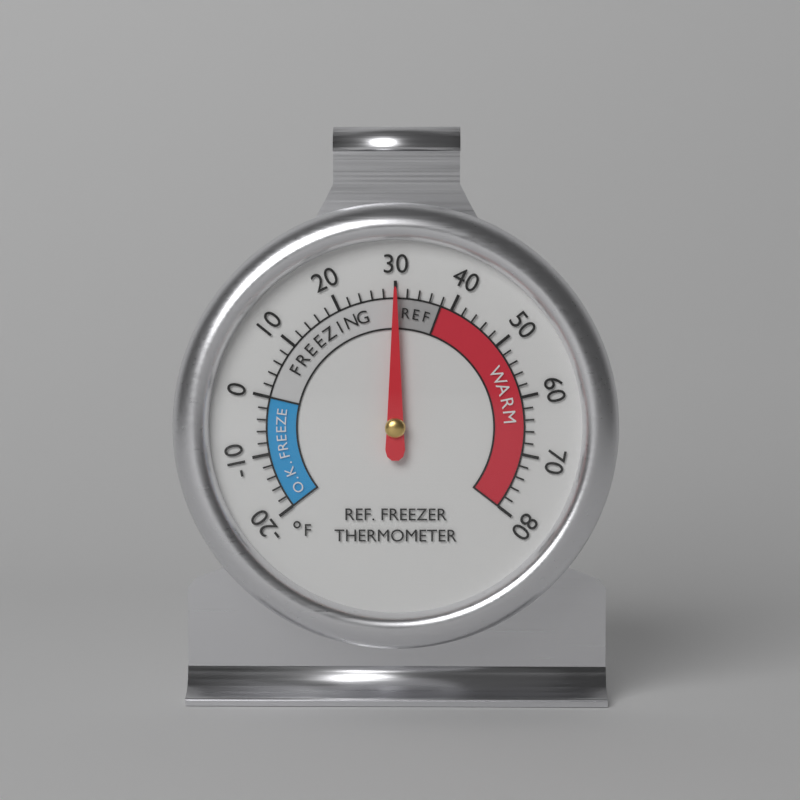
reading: 30 °F
